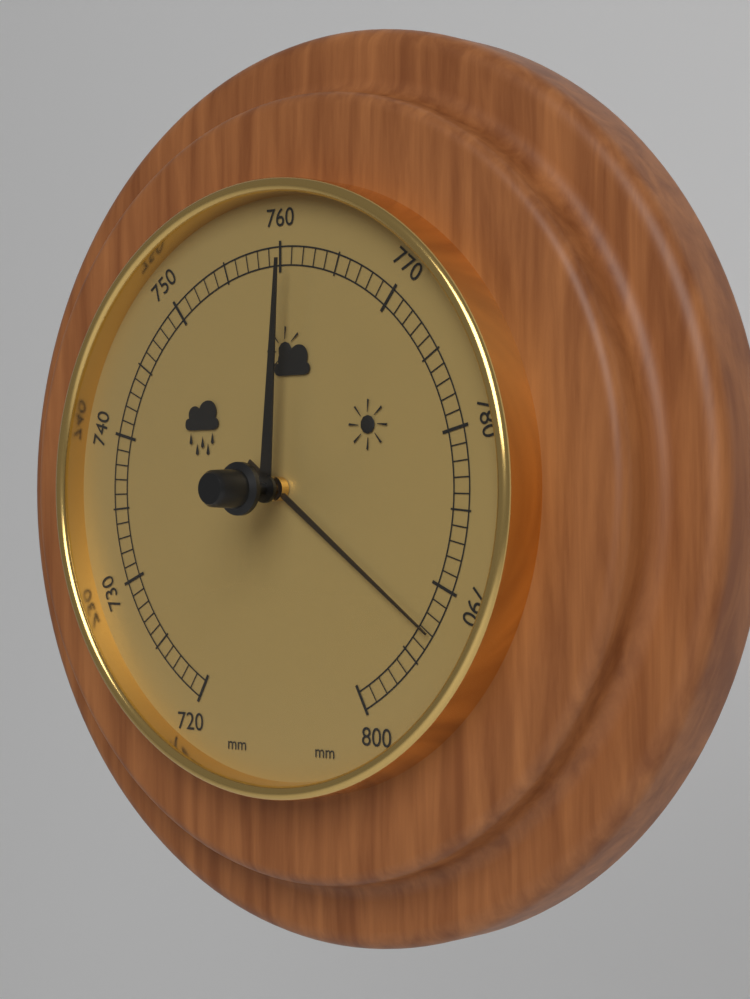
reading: 793 mm
